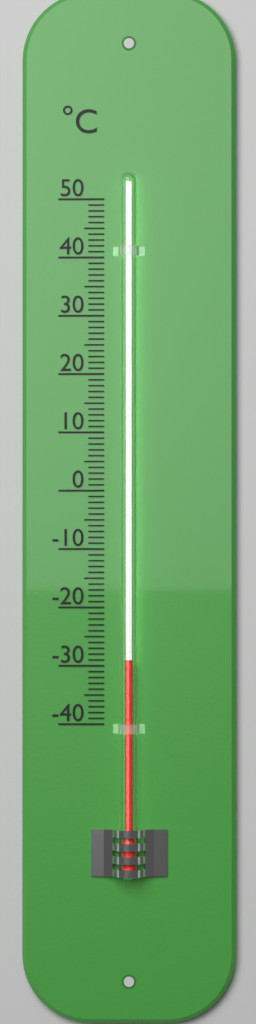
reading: -29 °C
